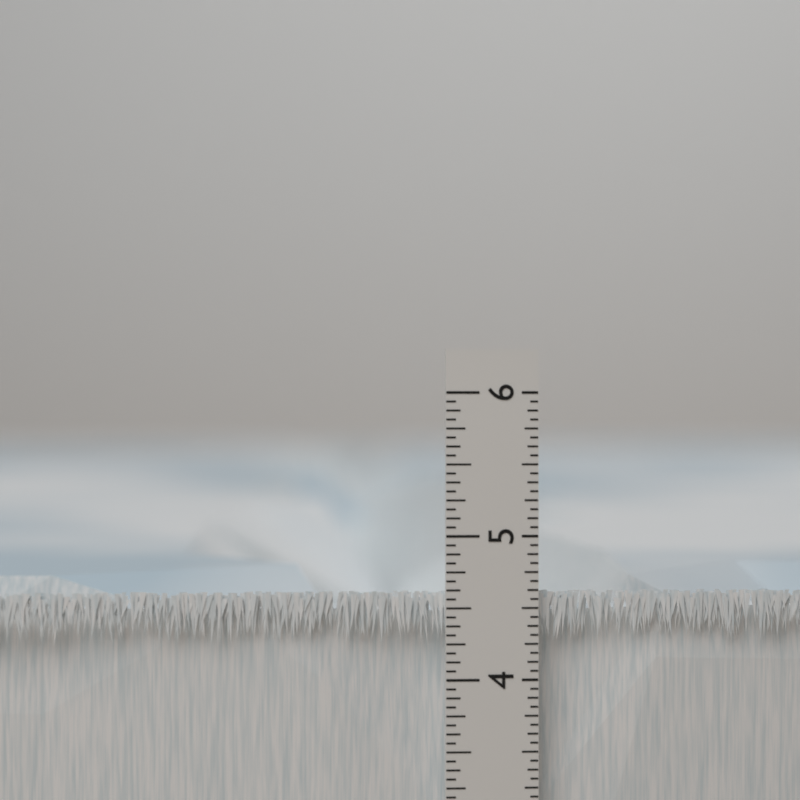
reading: 4.6250 in
